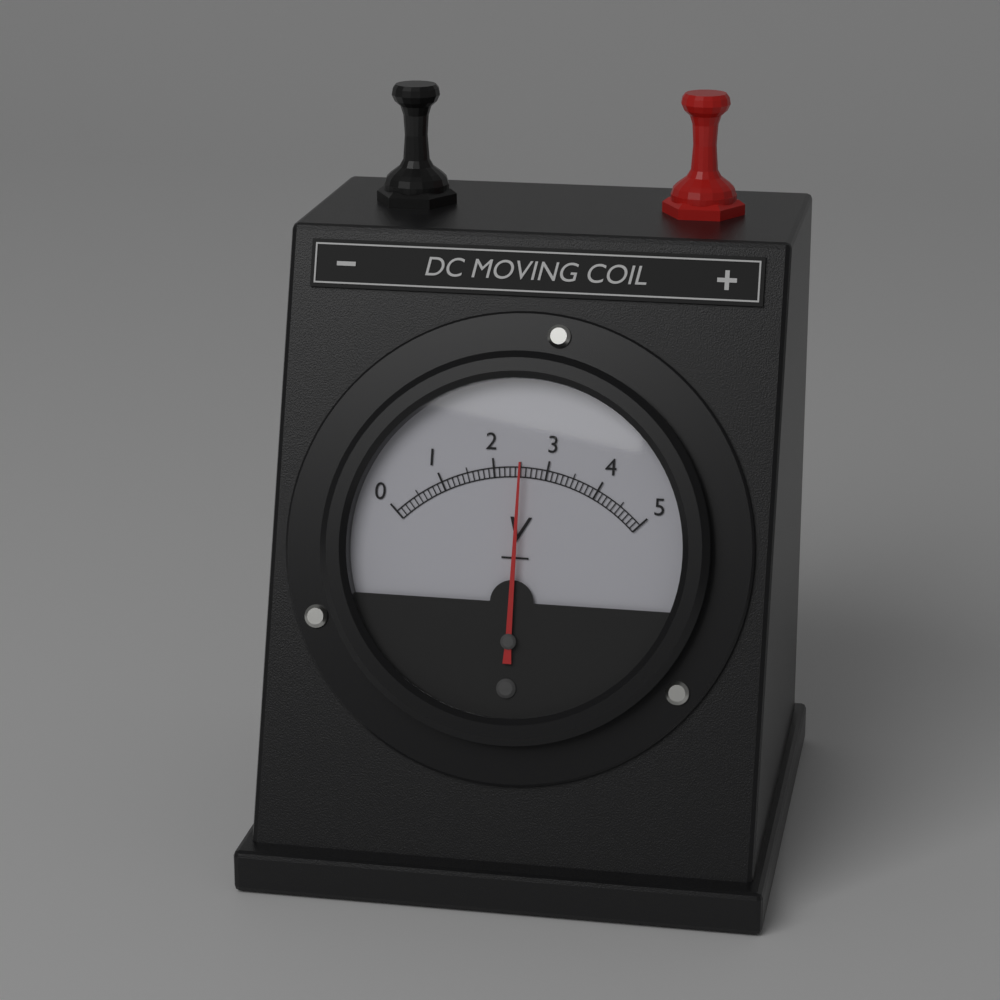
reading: 2.5 V
